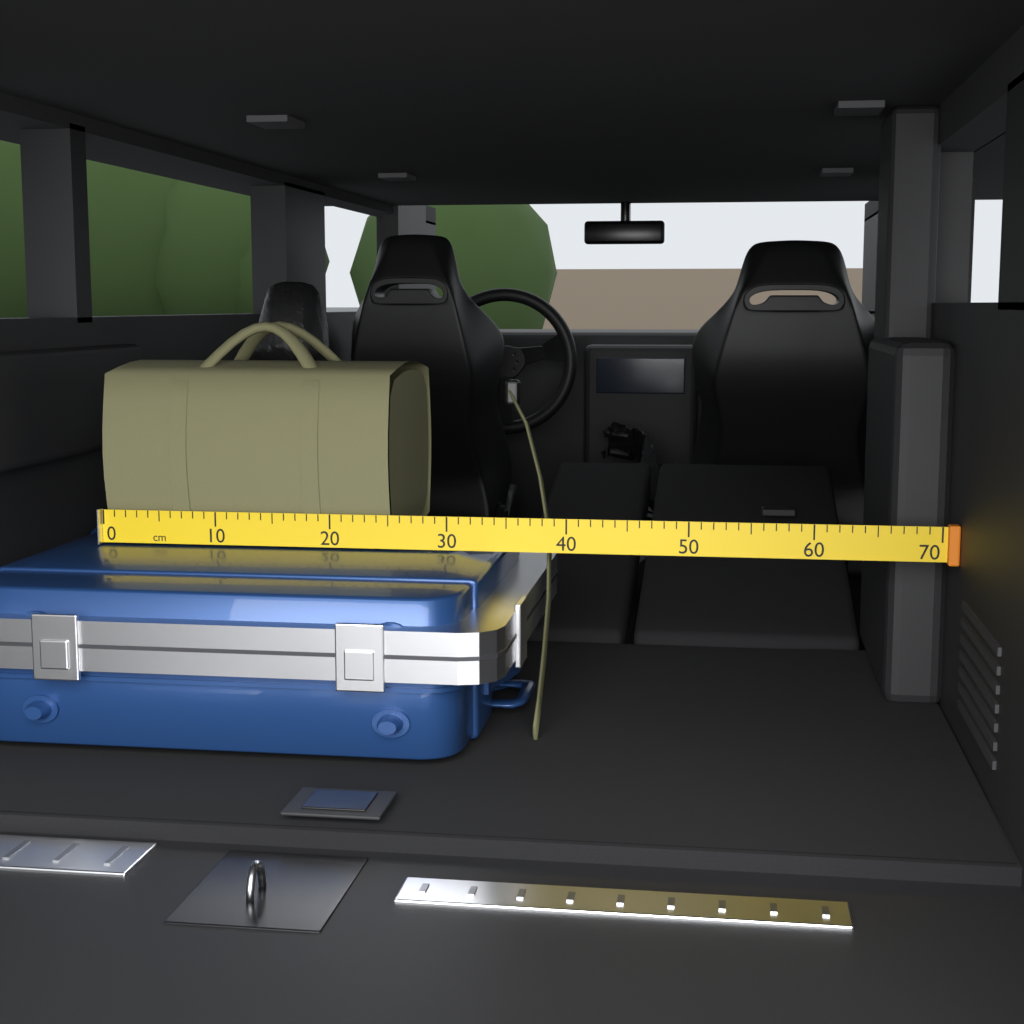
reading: 25 cm
